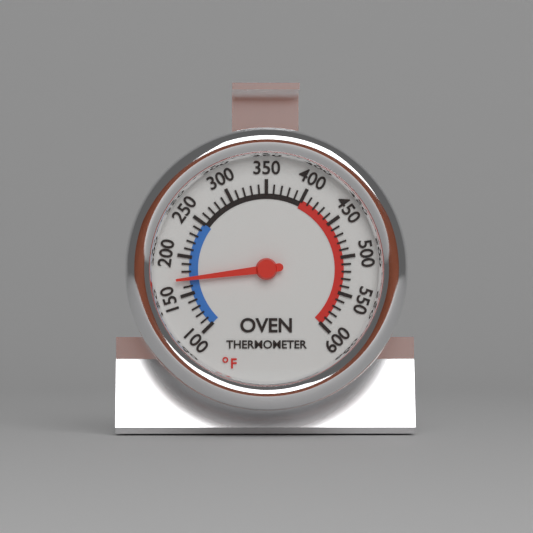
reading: 170 °F
